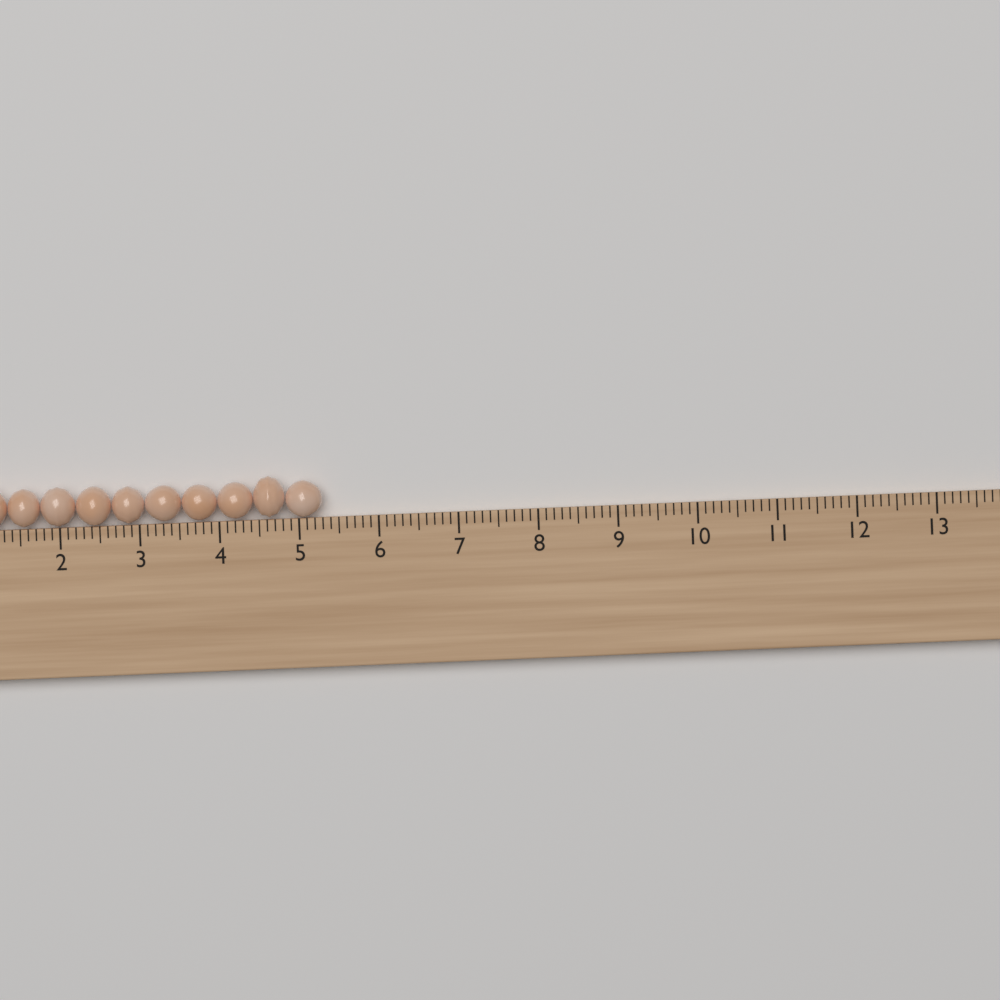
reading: 5.3 cm
